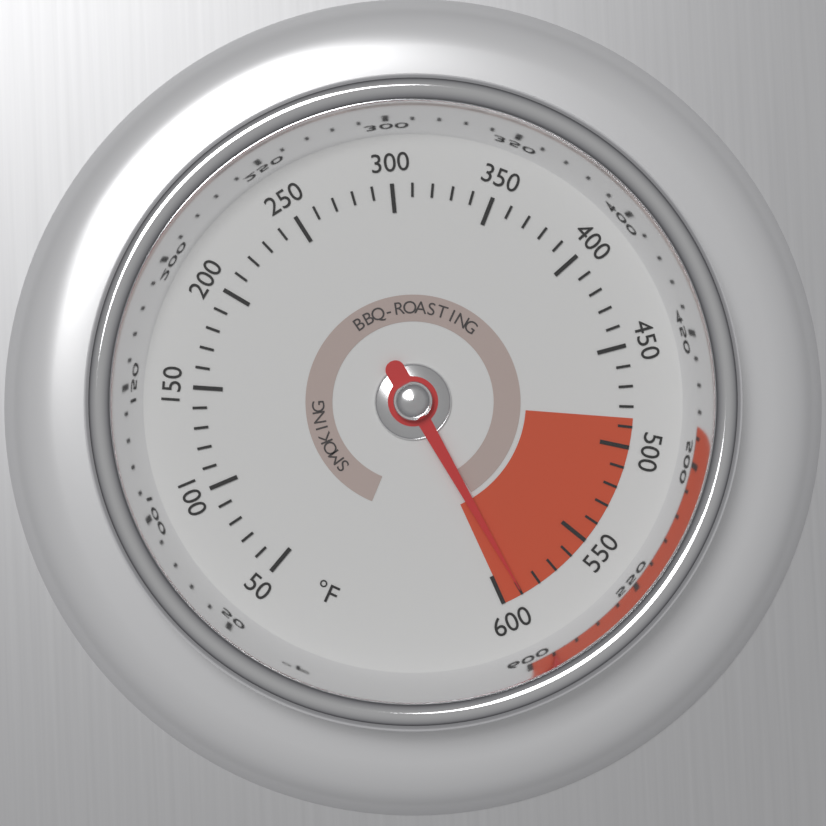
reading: 590 °F
